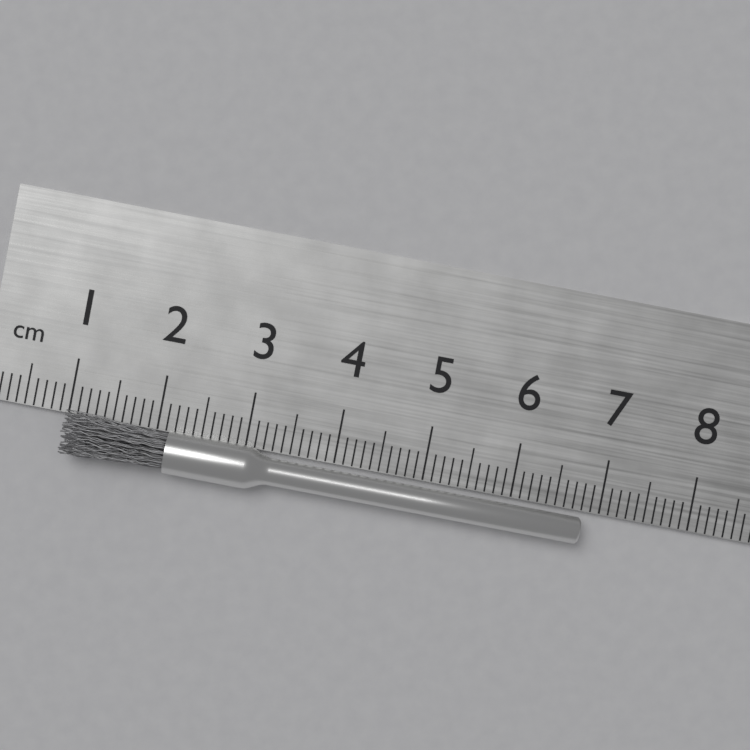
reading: 6.8 cm
